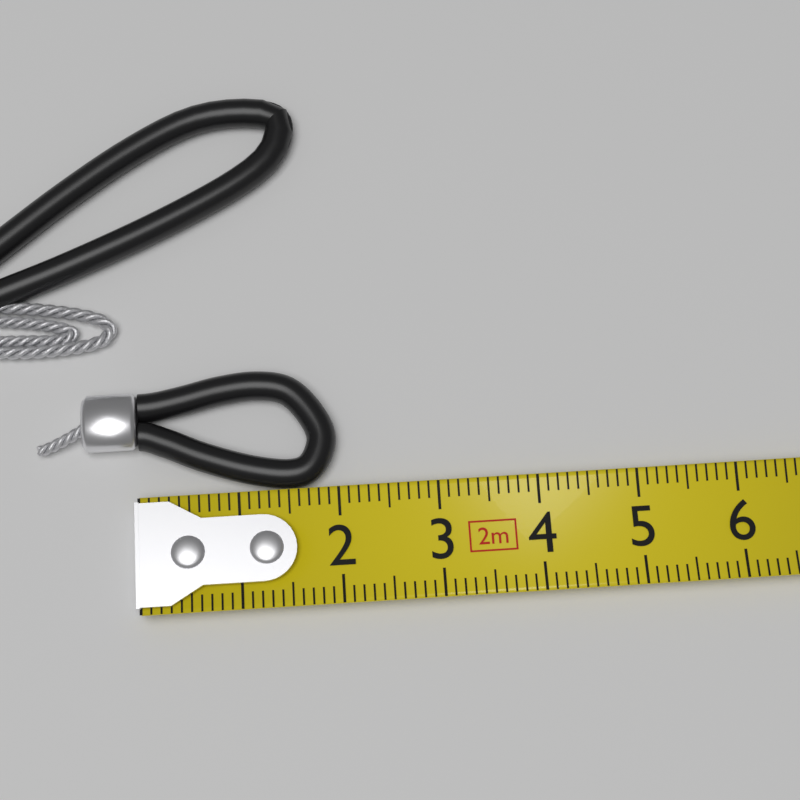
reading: 2.0 cm
